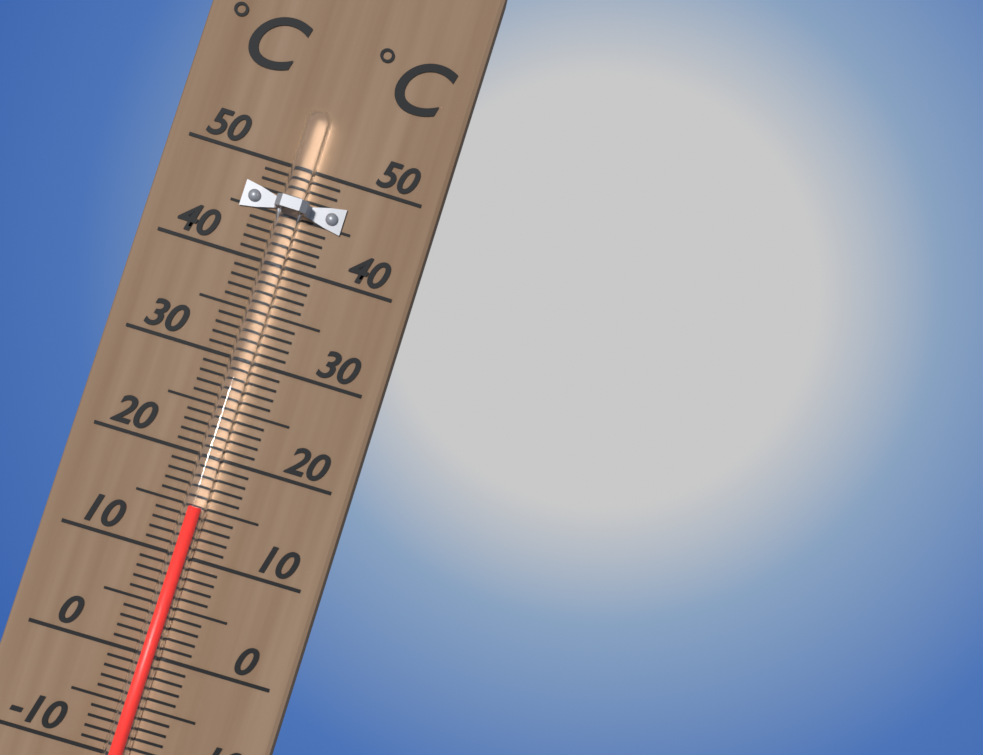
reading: 15 °C
